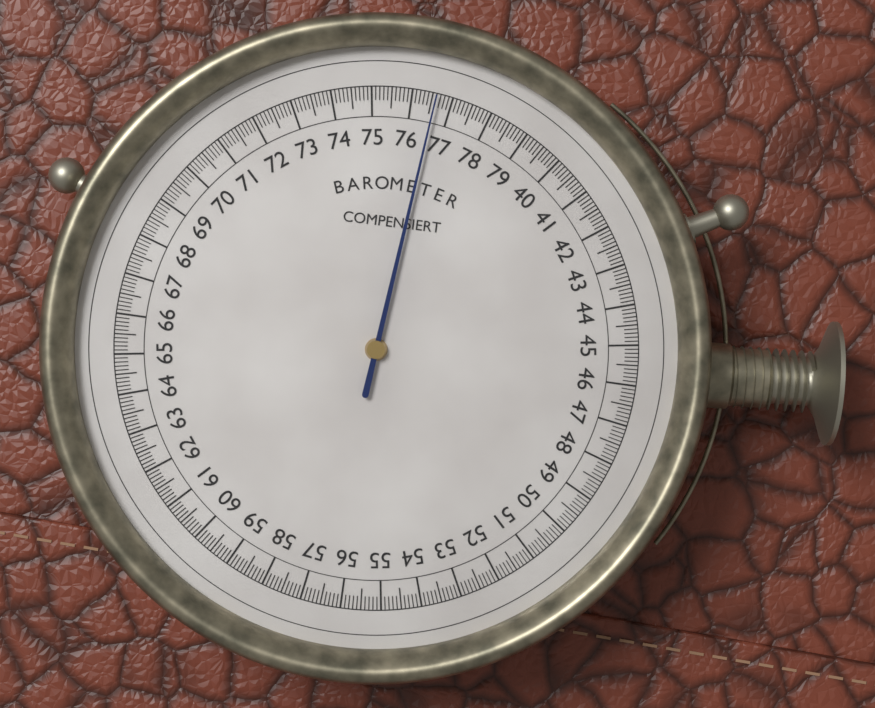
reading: 76.6 (no unit)
